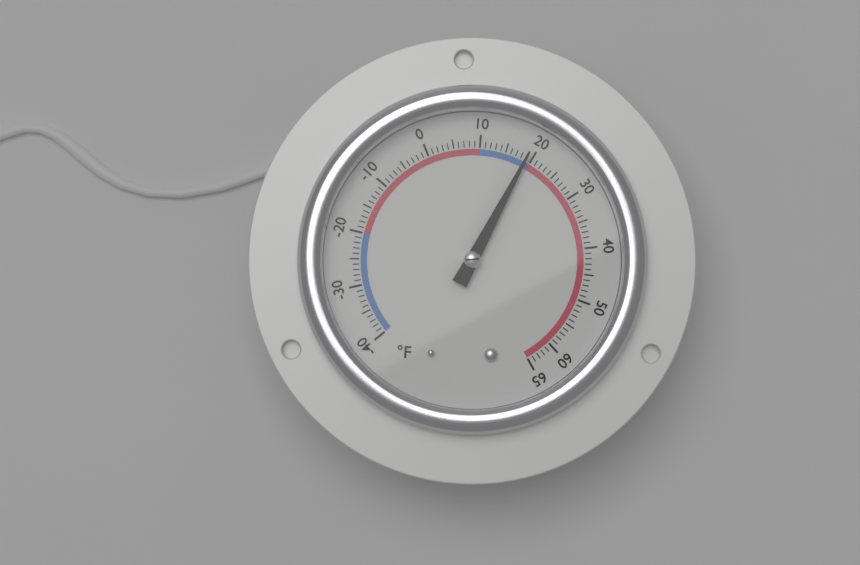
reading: 19 °F
